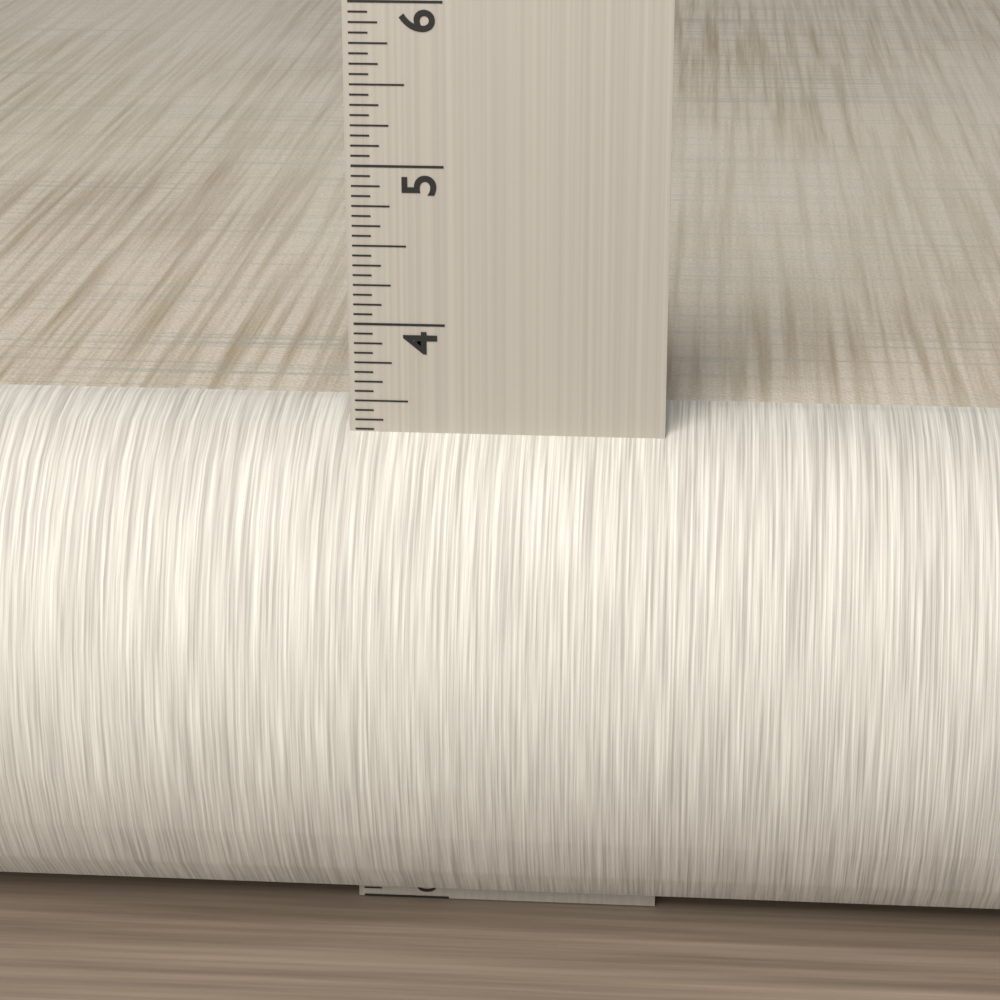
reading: 3.3750 in
